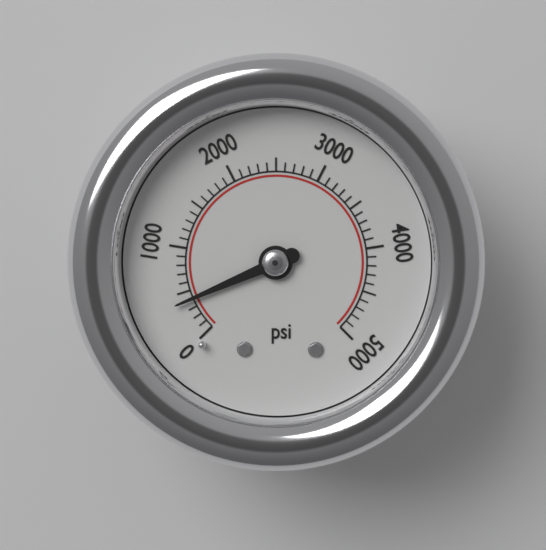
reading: 400 psi
